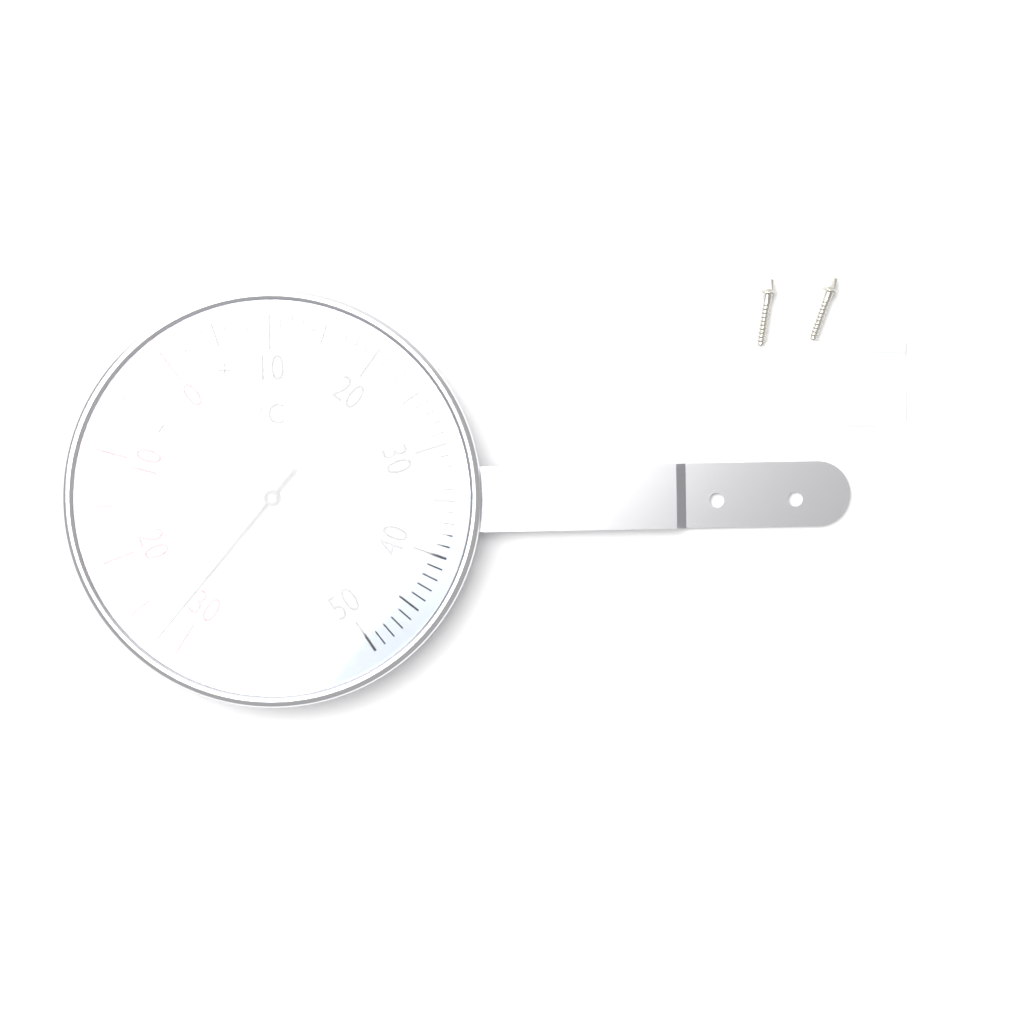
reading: -28 °C
